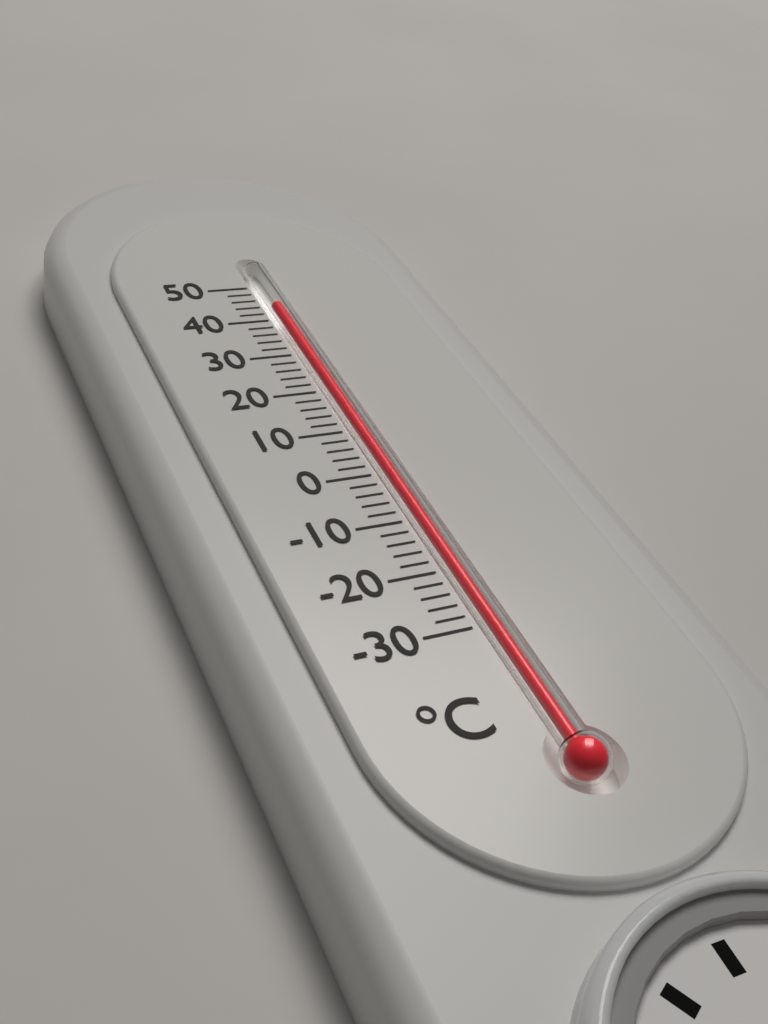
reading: 44 °C
